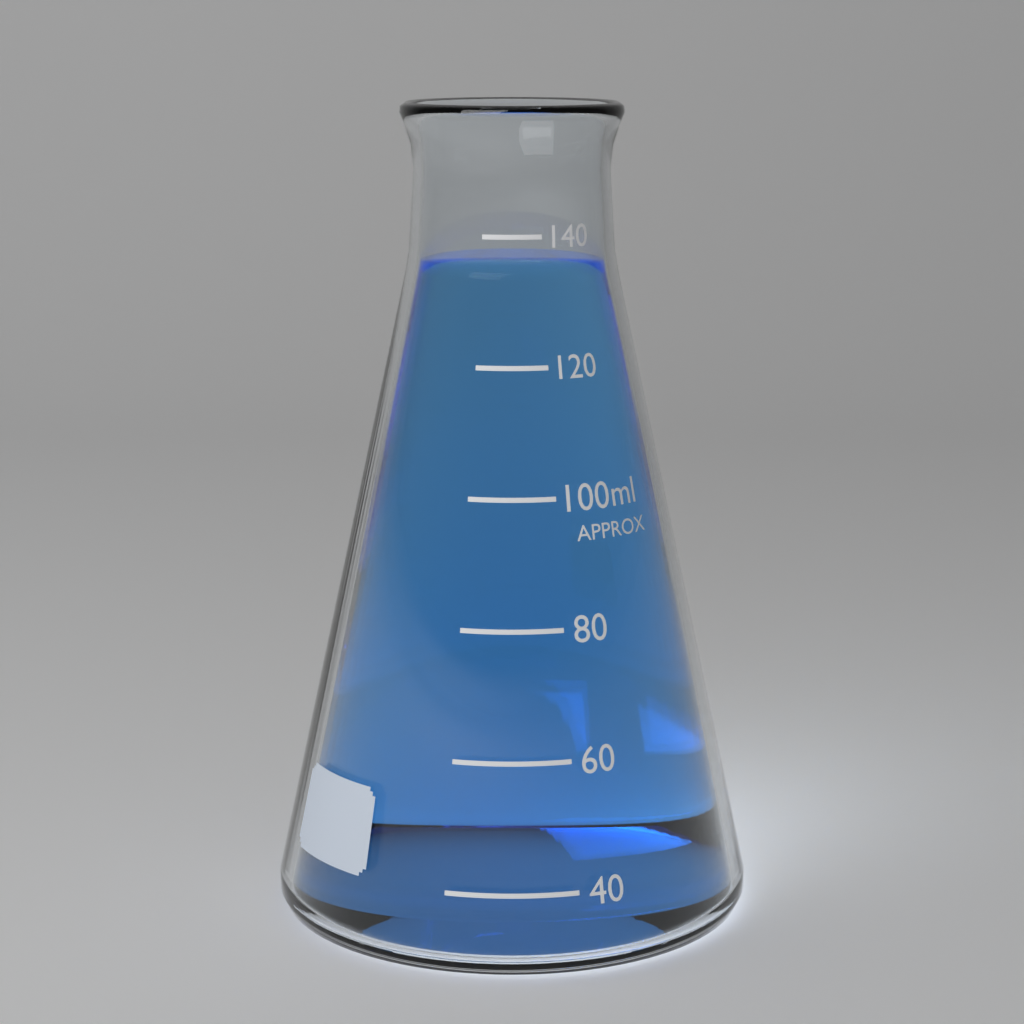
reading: 135 ml
